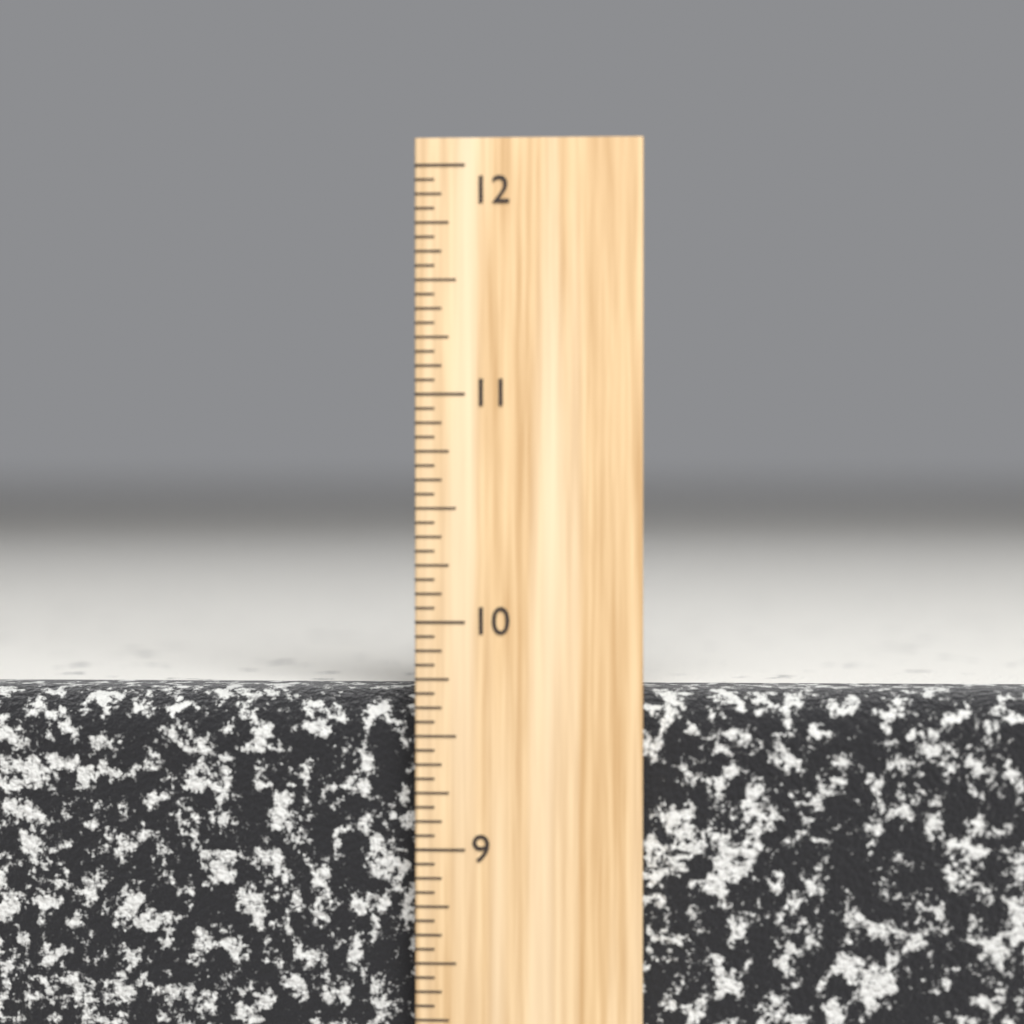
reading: 9.6875 inch
